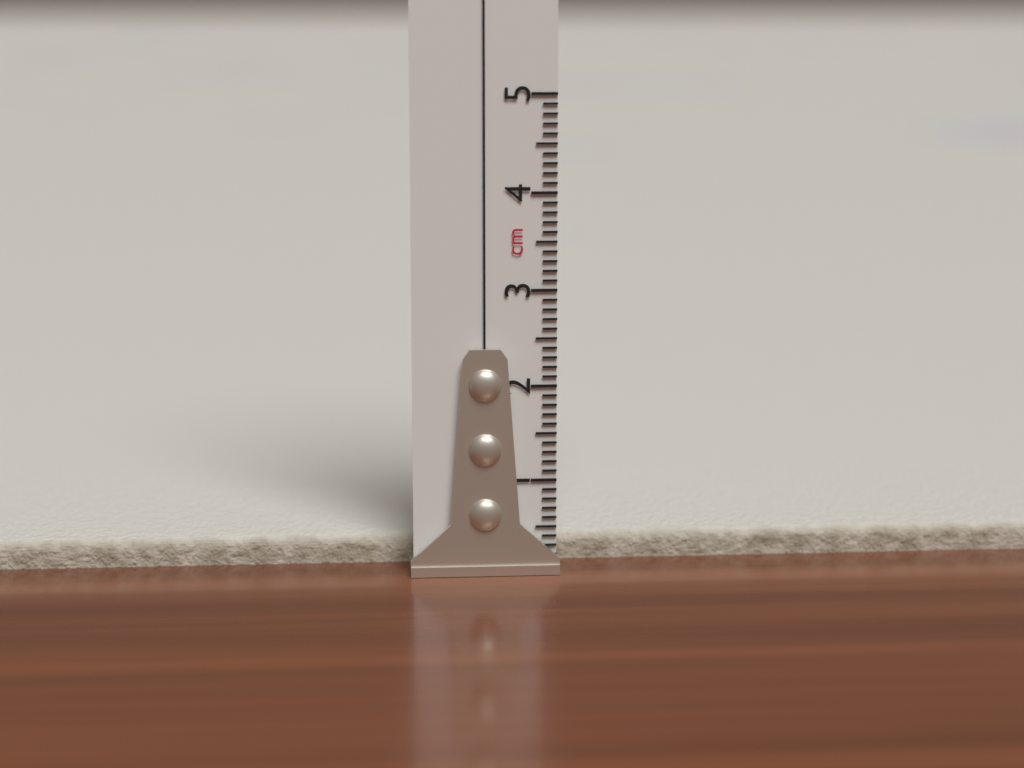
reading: 0.3 cm
